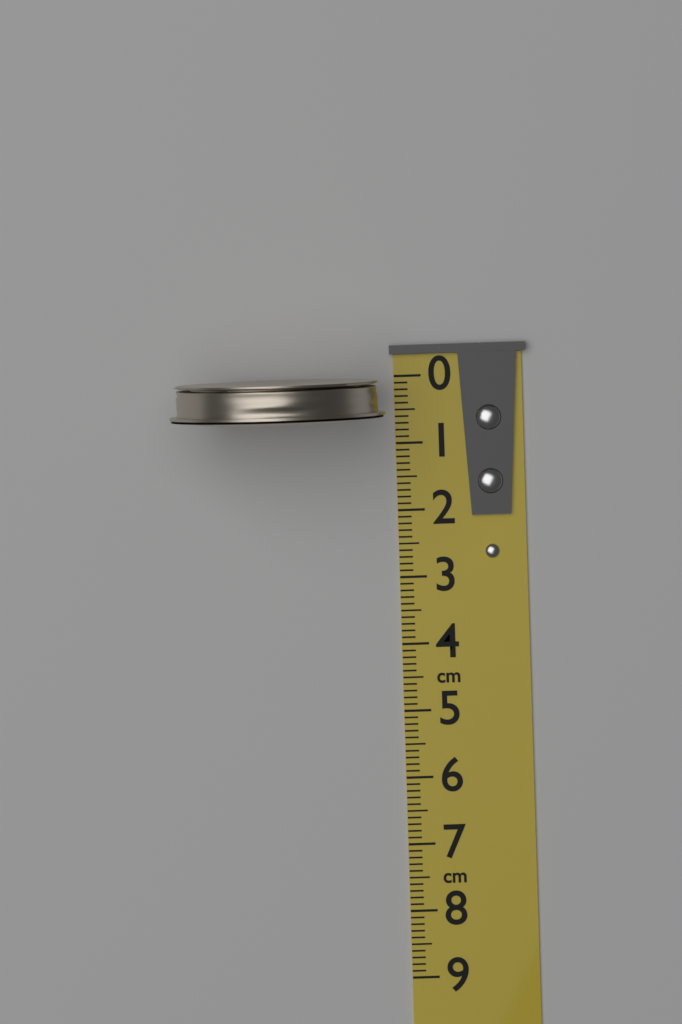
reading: 0.6 cm
